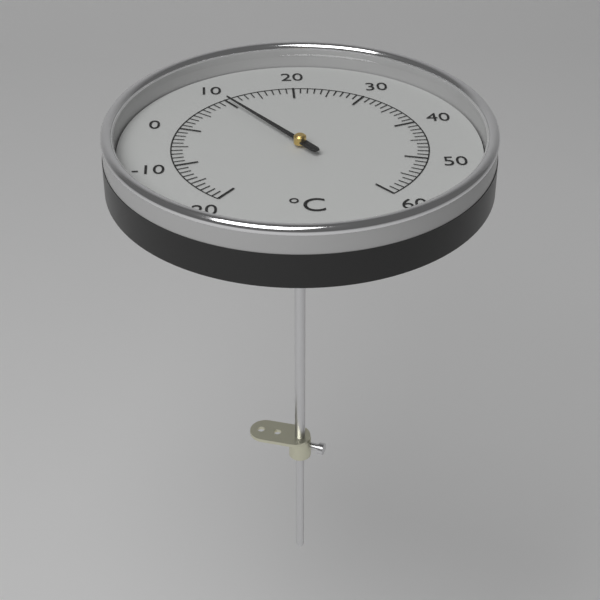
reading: 10 °C
